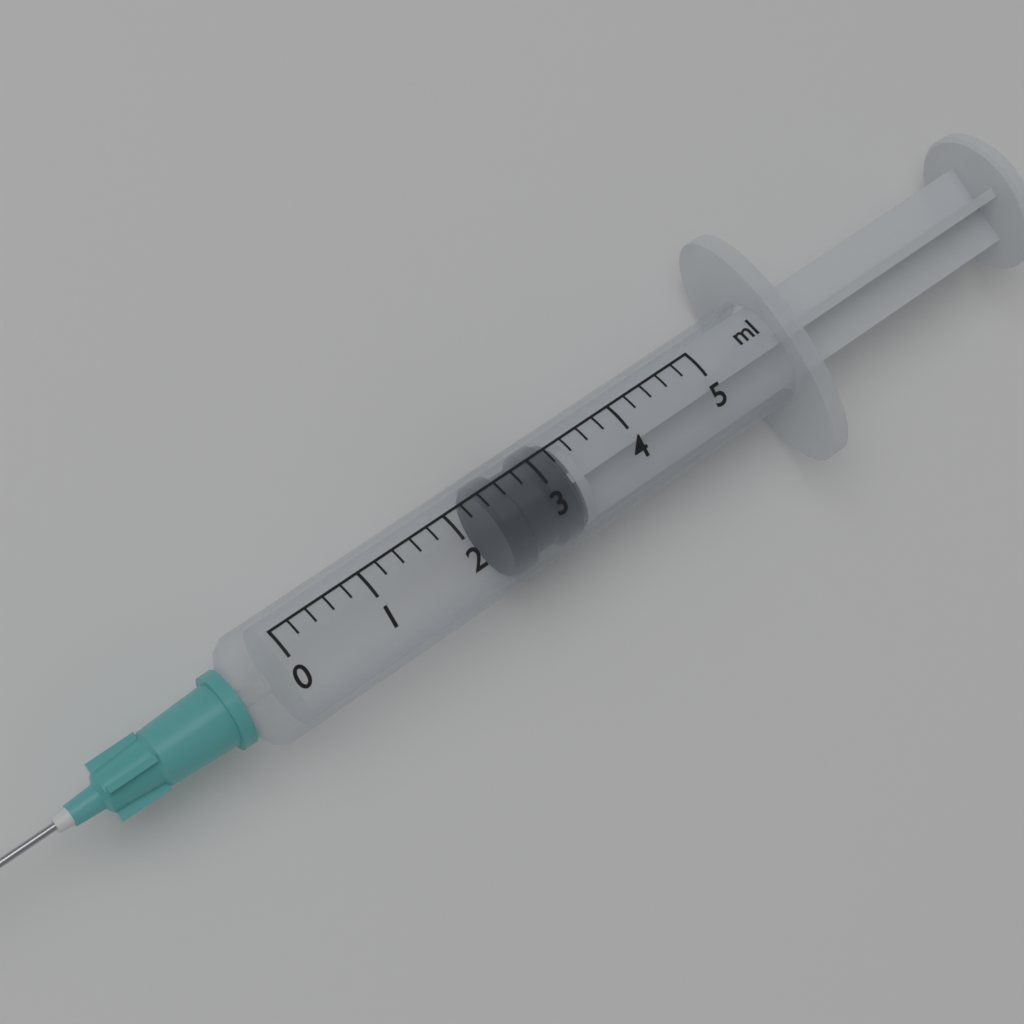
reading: 2.4 ml
